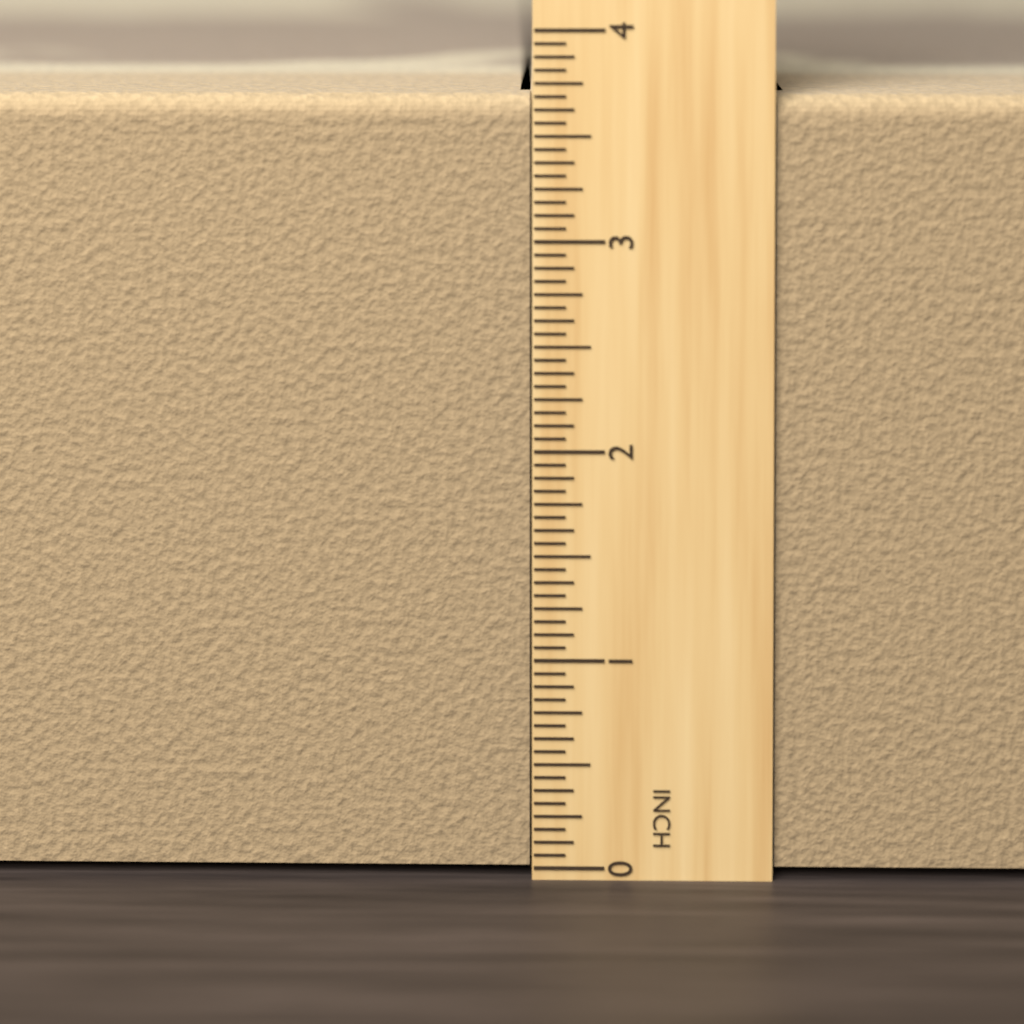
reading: 3.6875 in
